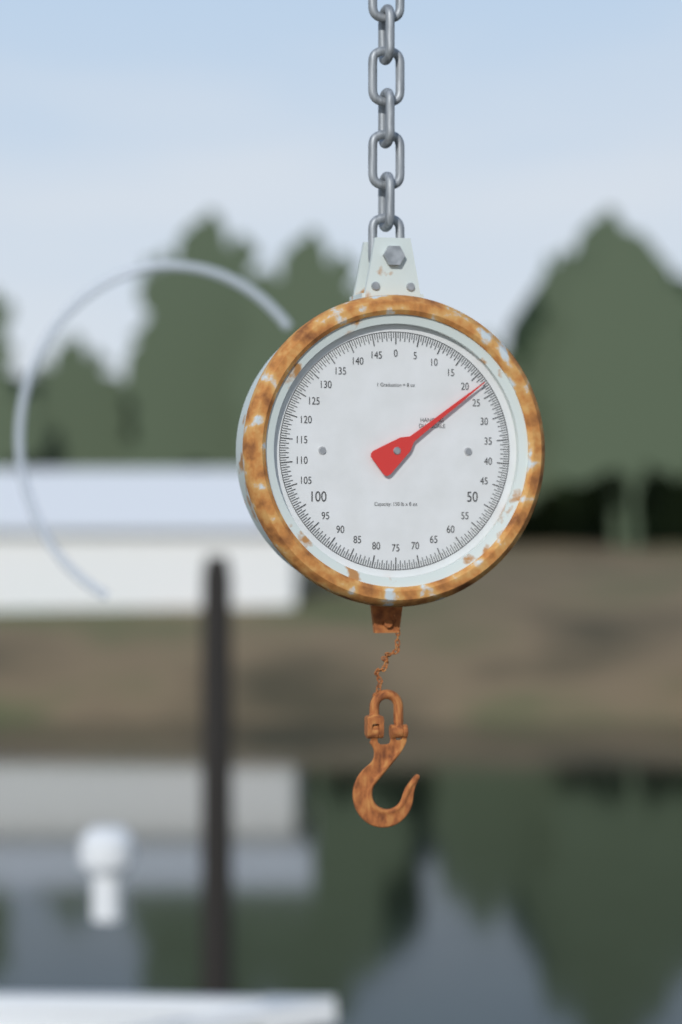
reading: 22.0 lb
